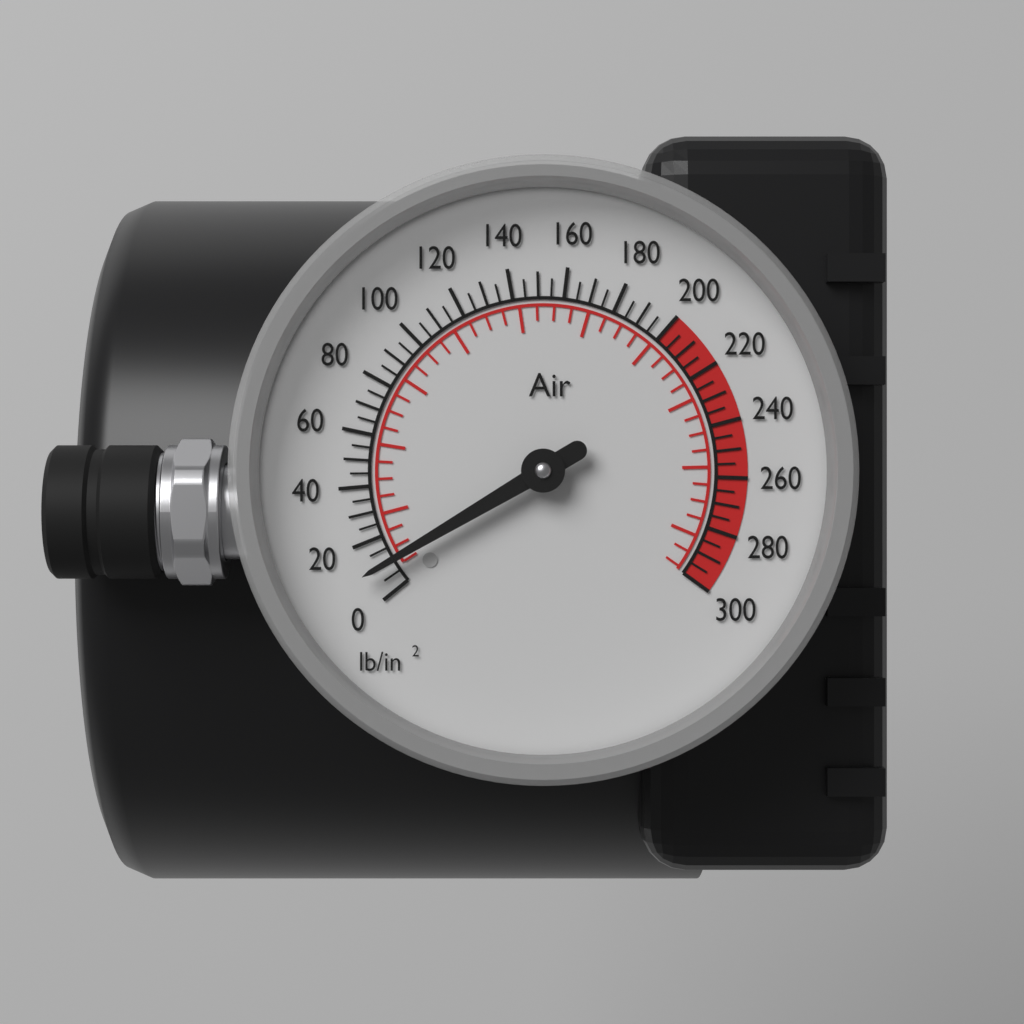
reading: 10 psi
